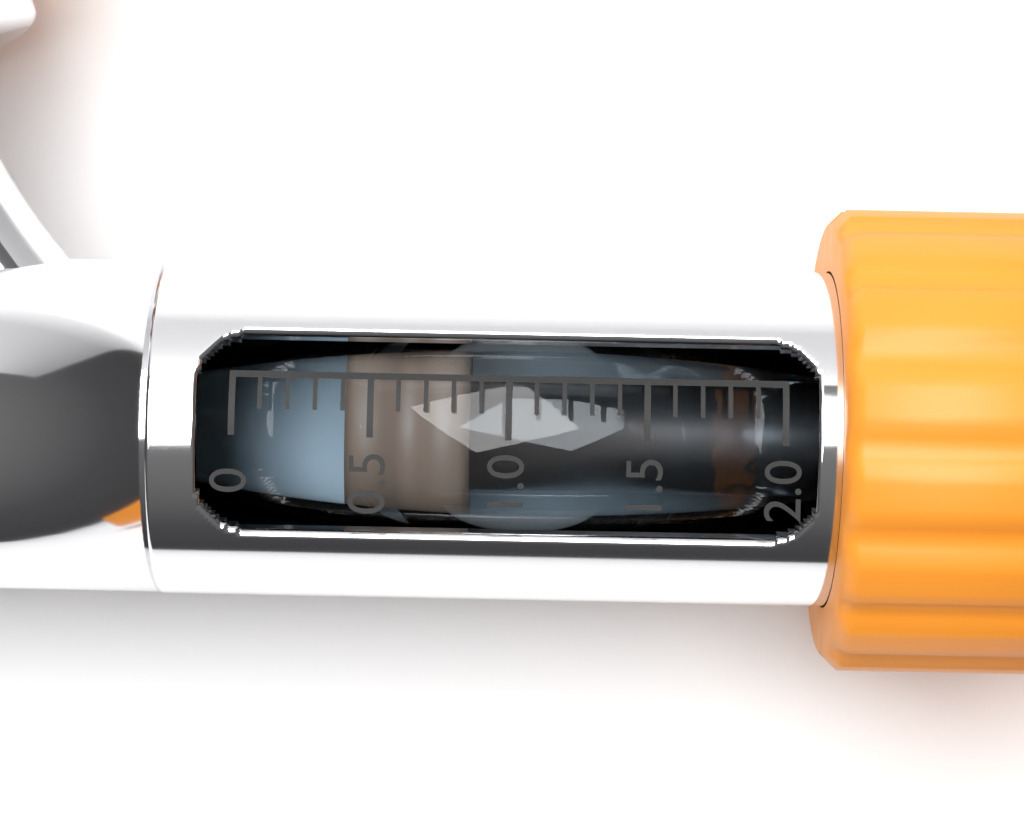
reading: 0.4 (no unit)
